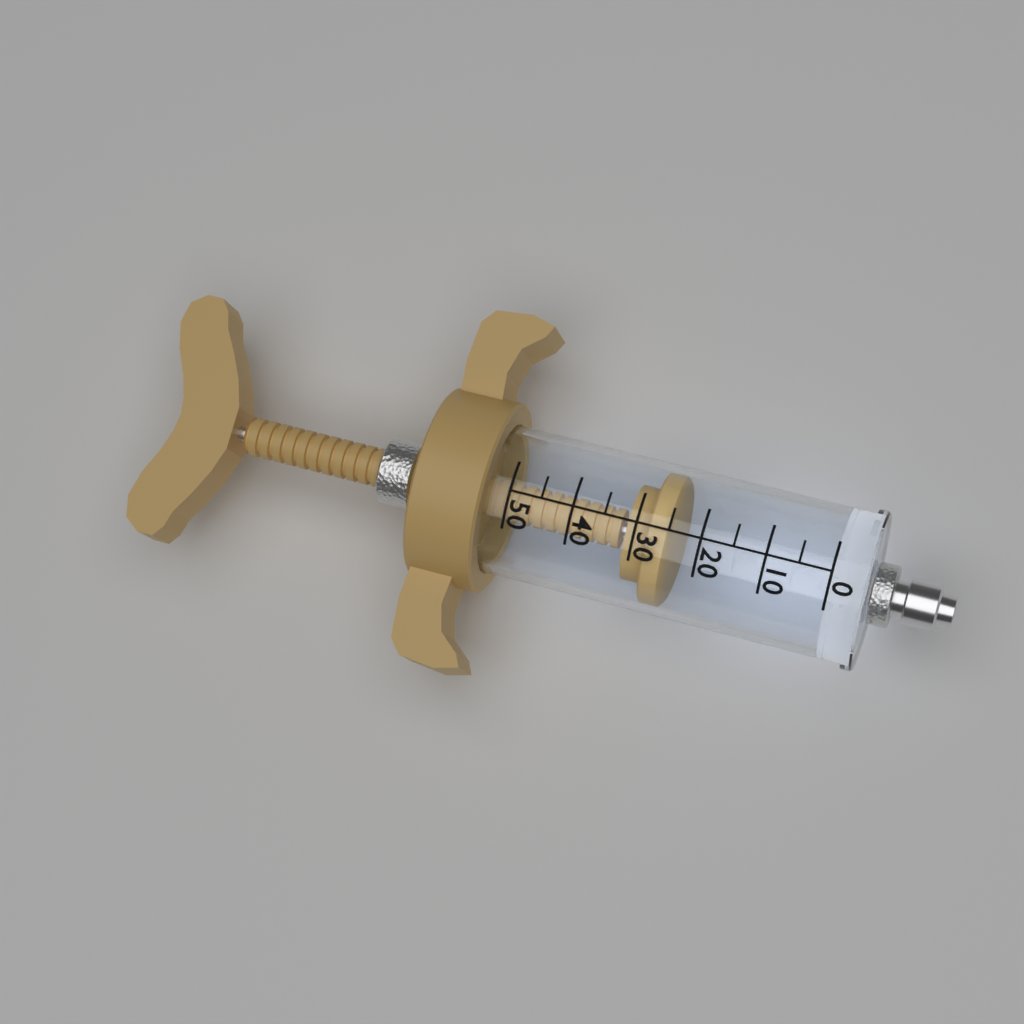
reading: 25 (no unit)
